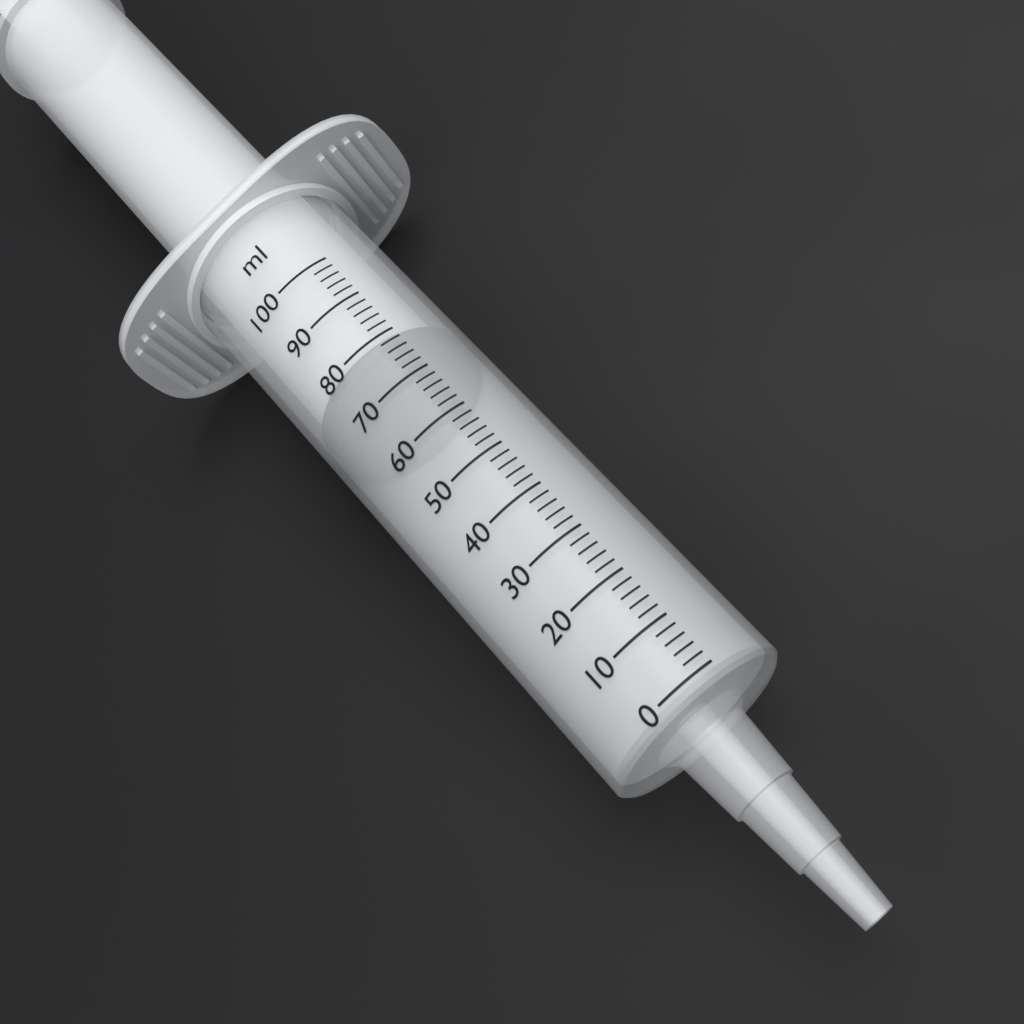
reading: 72 ml
